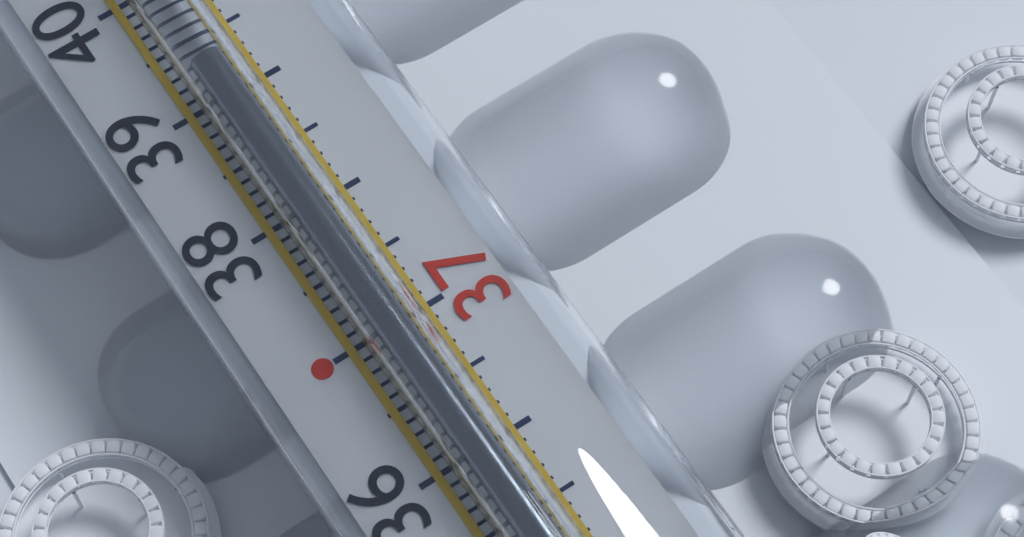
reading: 39.2 °C
